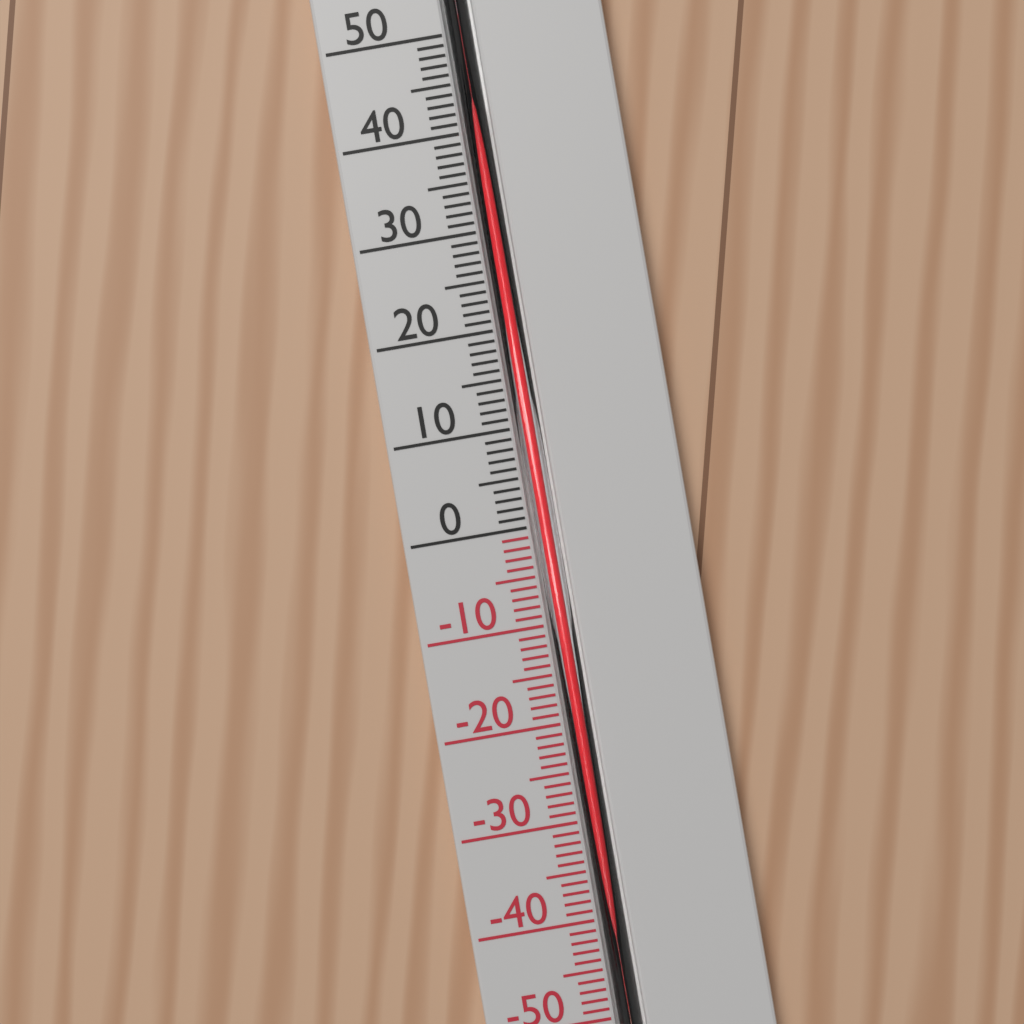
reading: 43 °C
